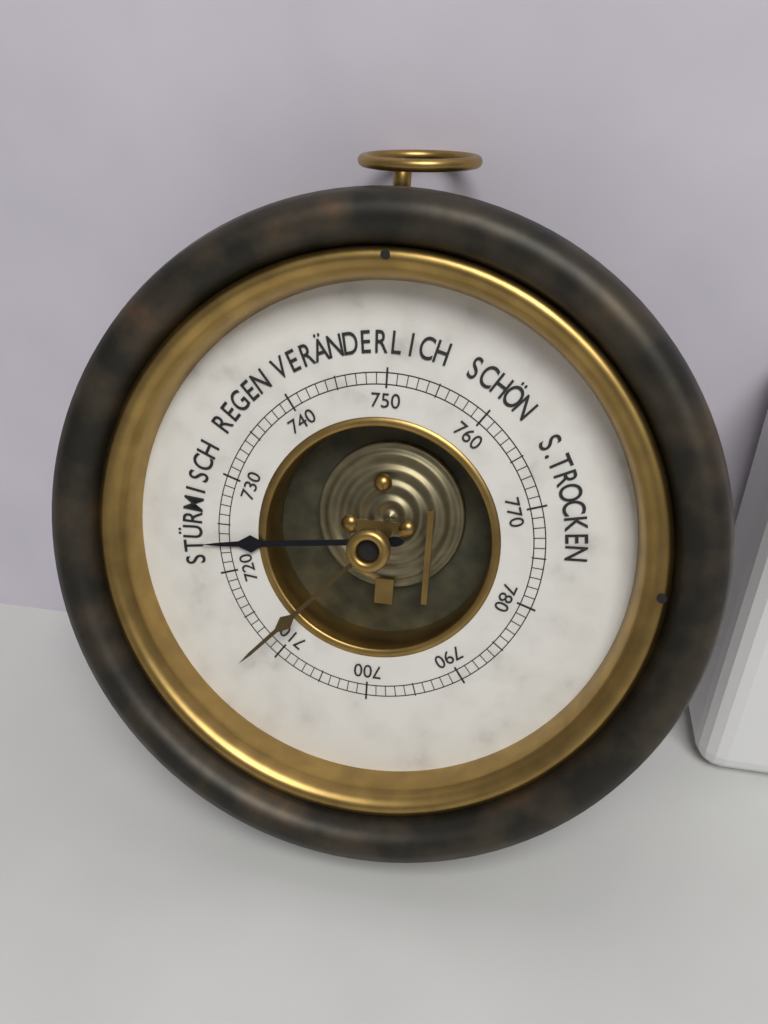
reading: 723 mmHg
